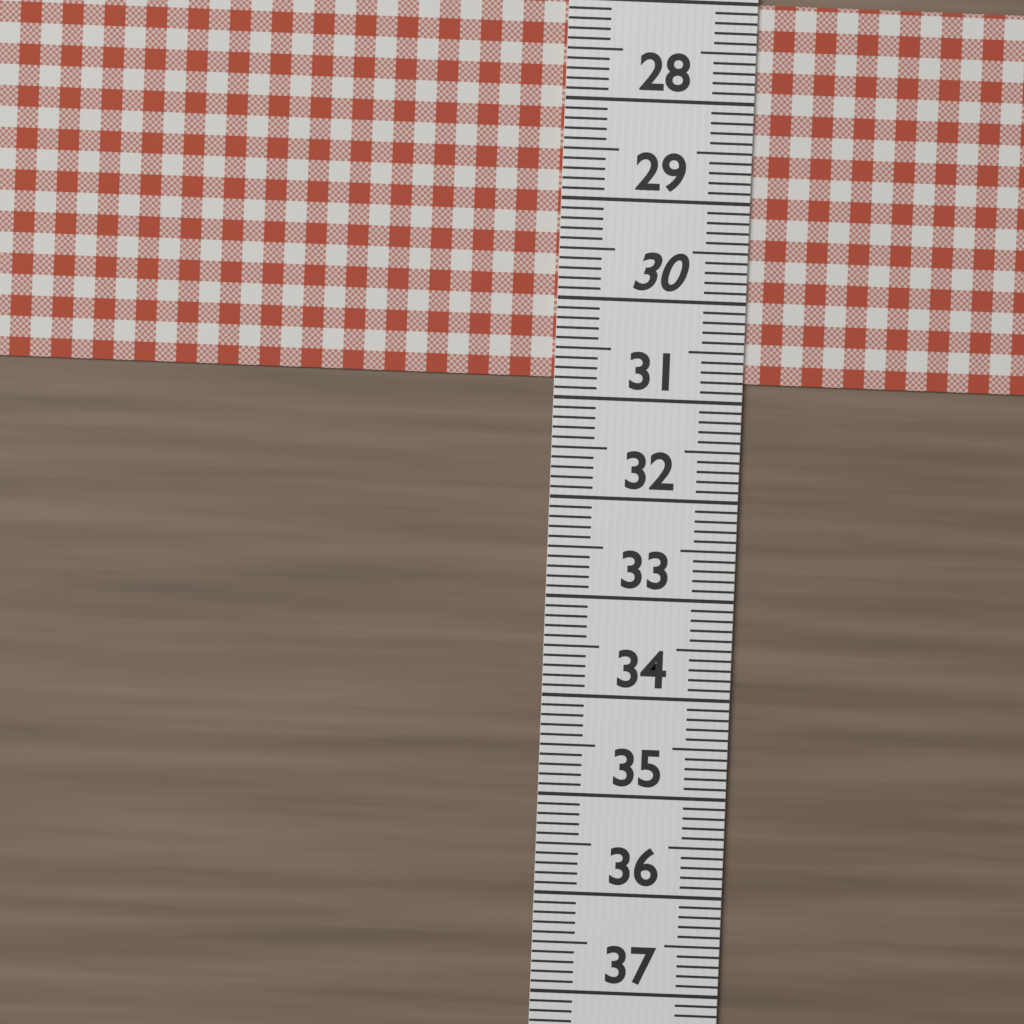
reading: 30.8 (no unit)
